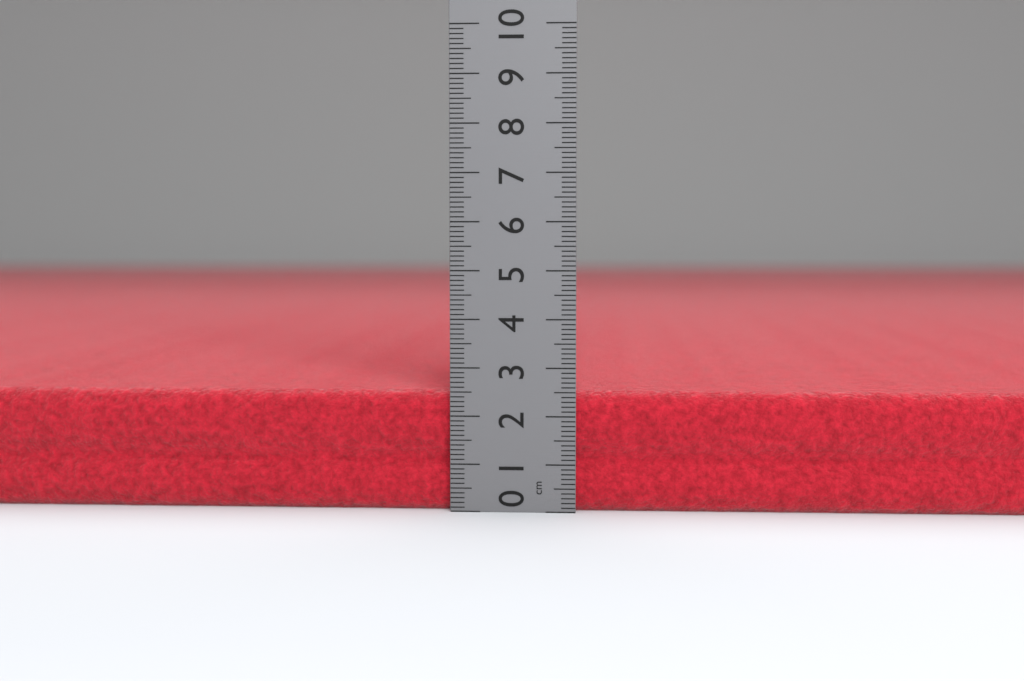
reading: 2.5 cm
